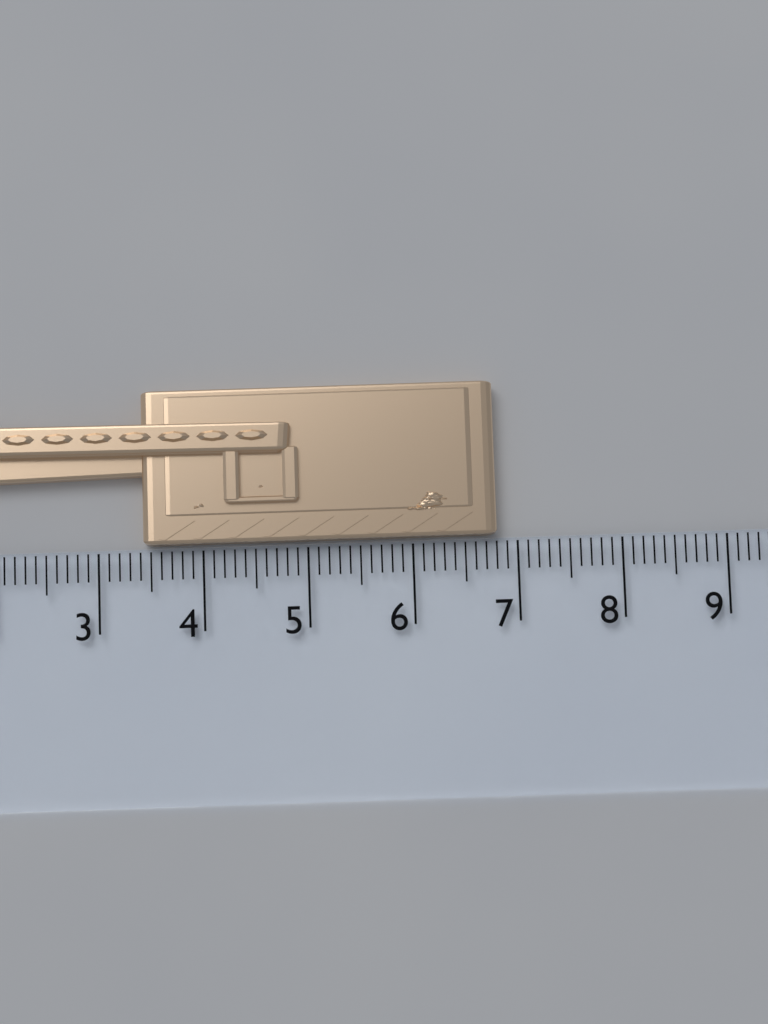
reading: 6.8 cm
